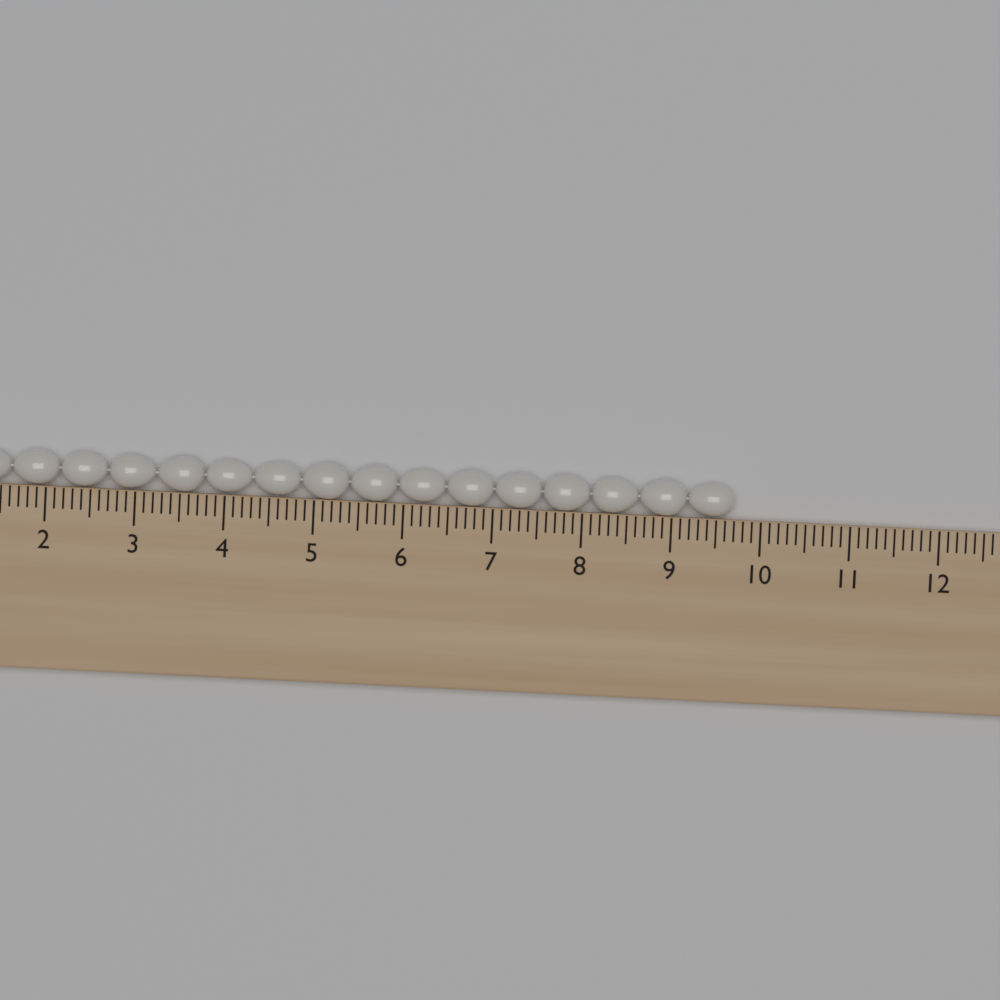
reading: 9.7 cm
